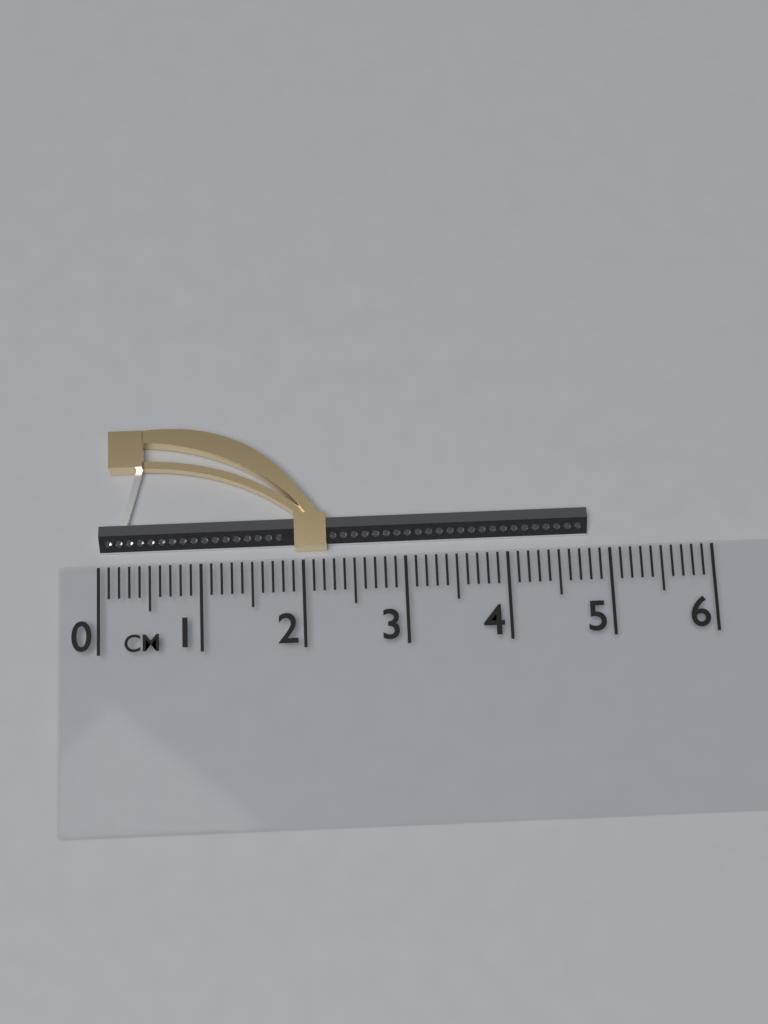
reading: 4.8 cm
